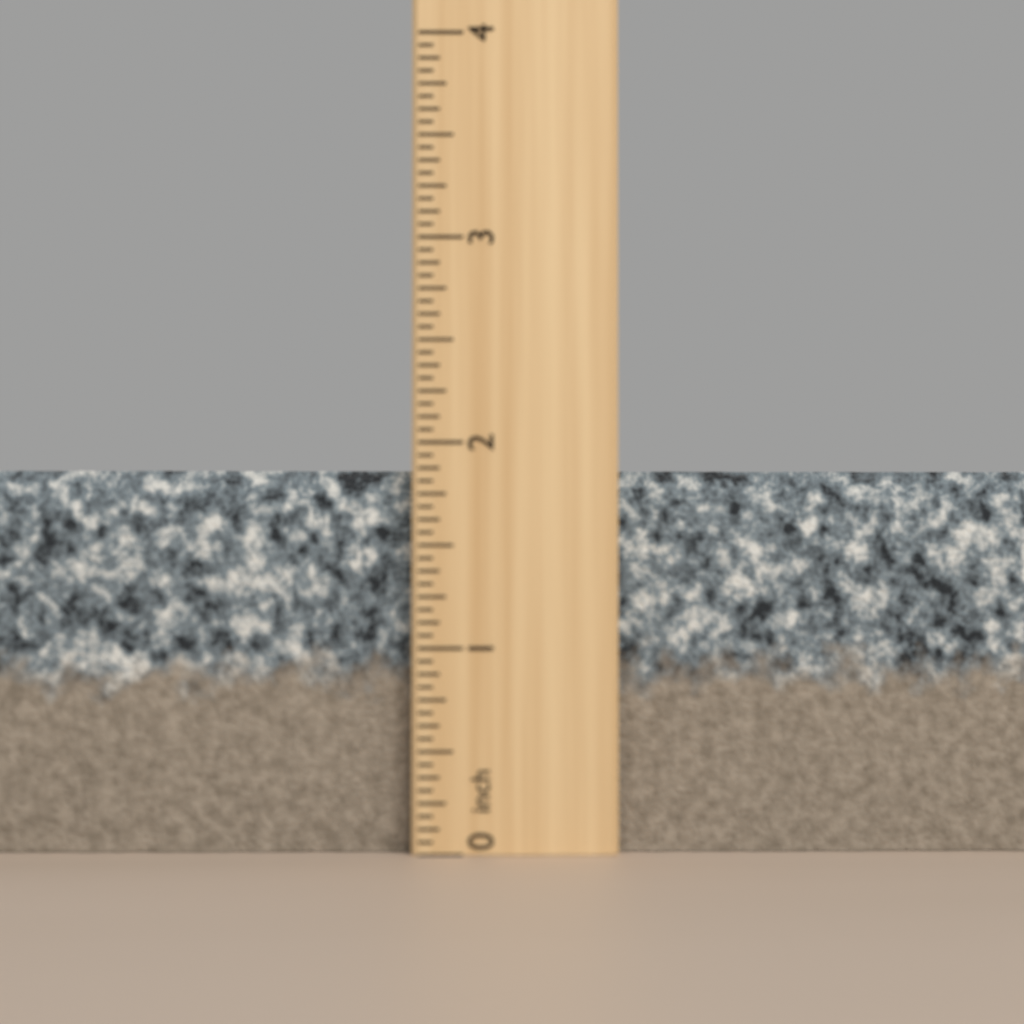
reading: 1.8750 inch
